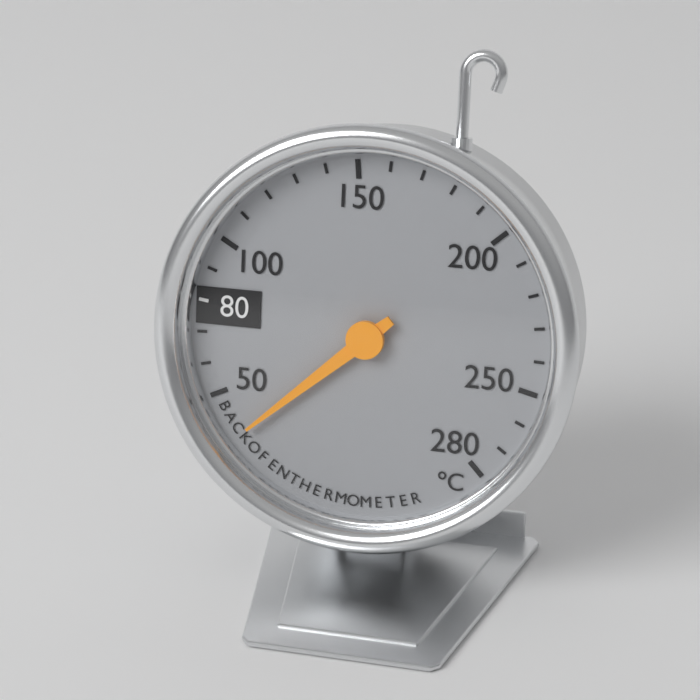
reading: 35 °C
